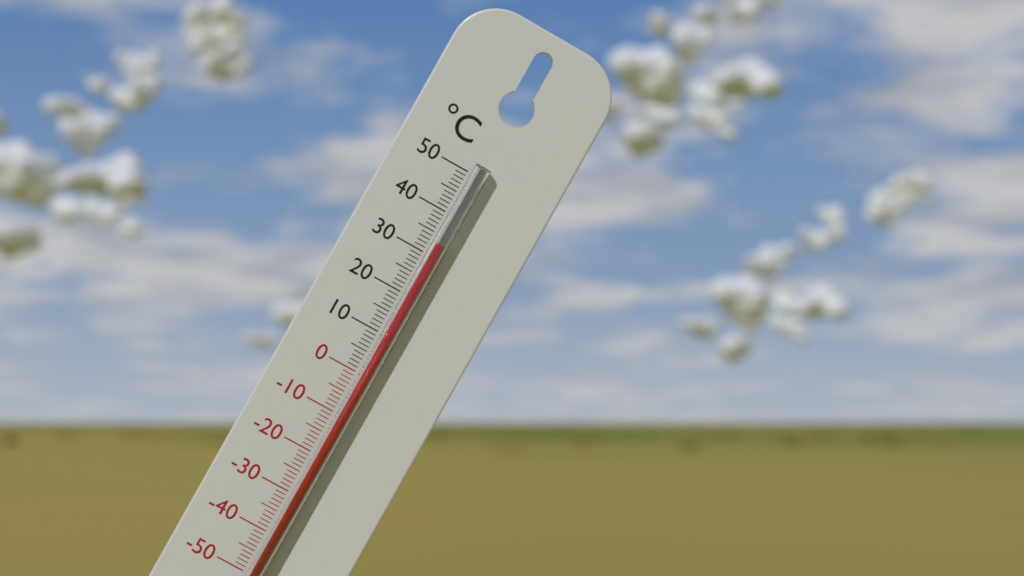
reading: 33 °C
